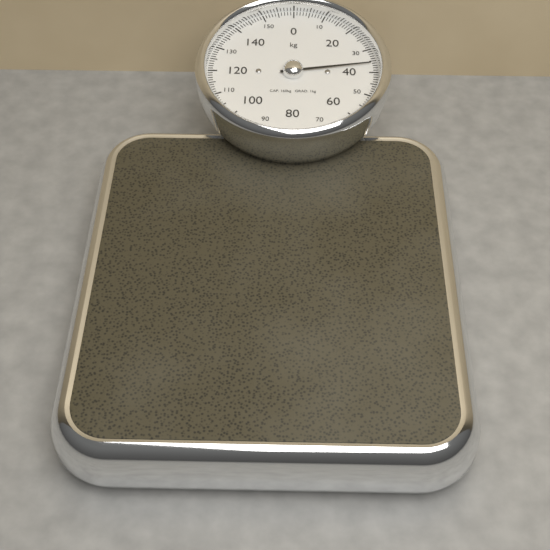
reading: 36 kg
